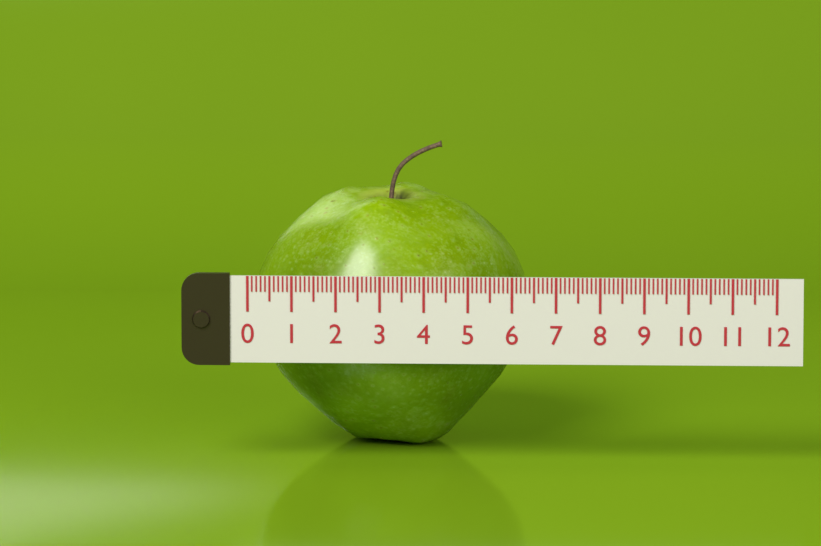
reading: 6.3 (no unit)
